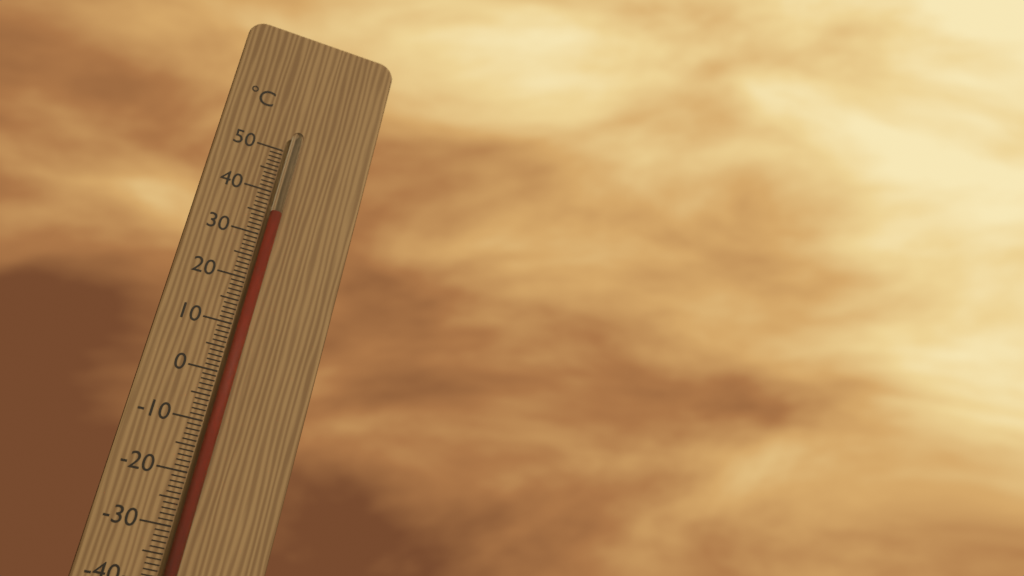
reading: 35 °C
